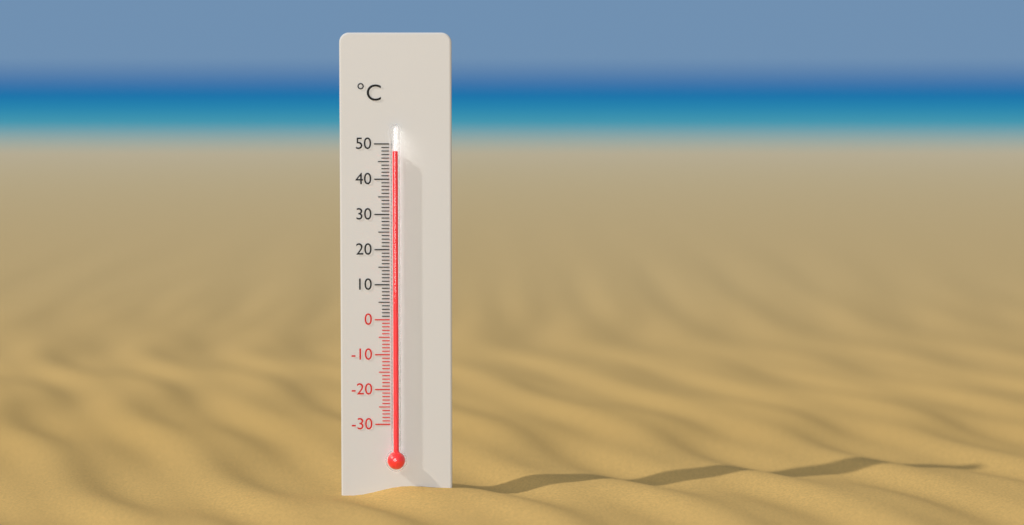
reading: 48 °C
